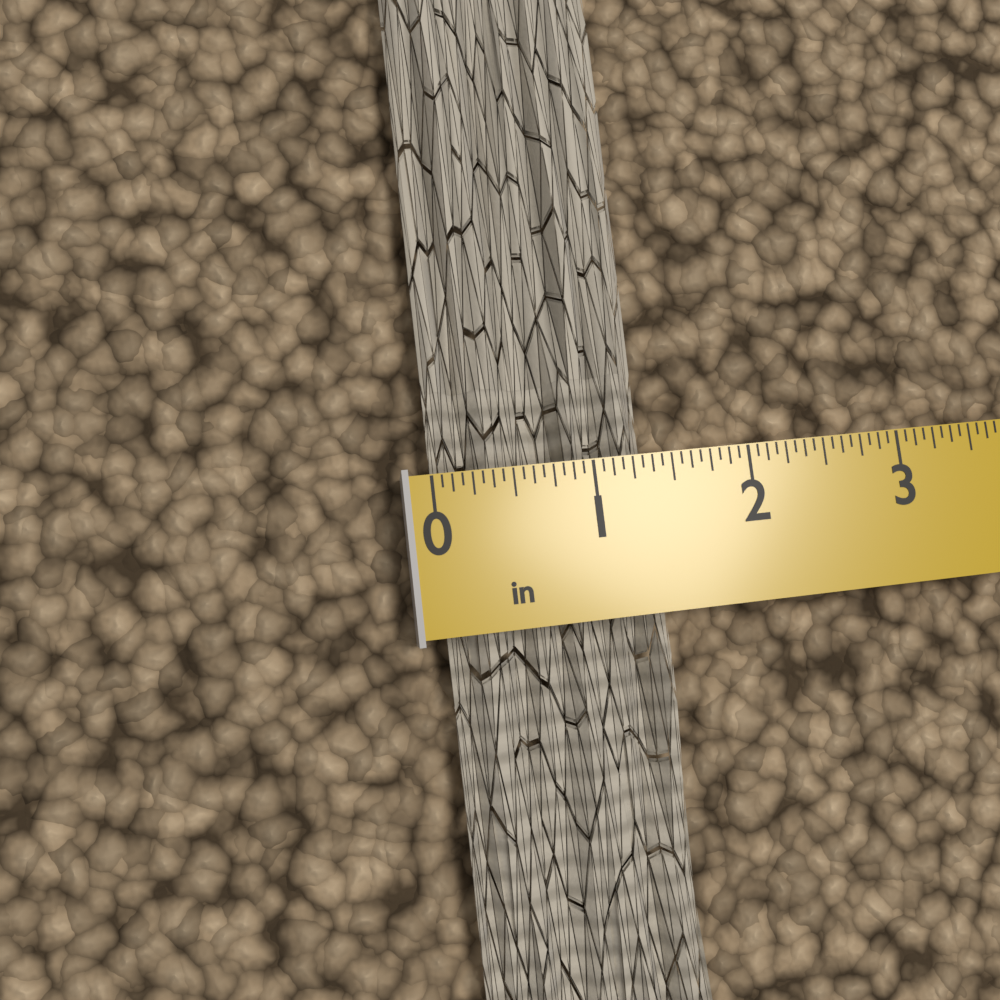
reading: 1.3750 in
